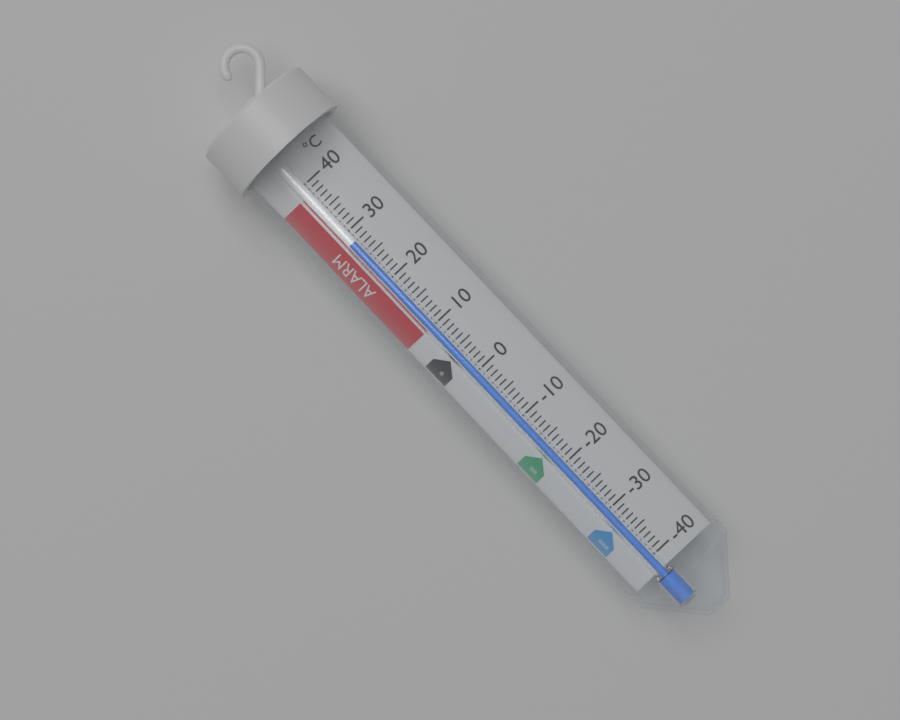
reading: 28 °C
